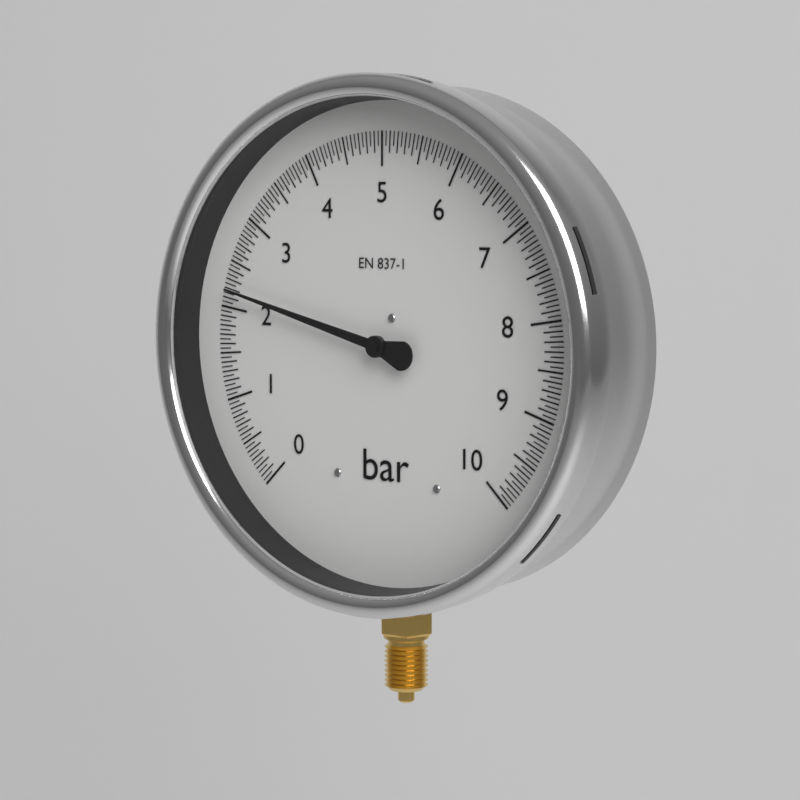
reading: 2.20 bar
